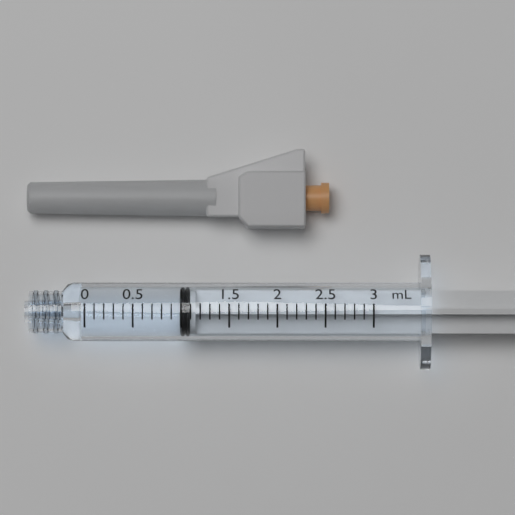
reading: 1.0 ml
